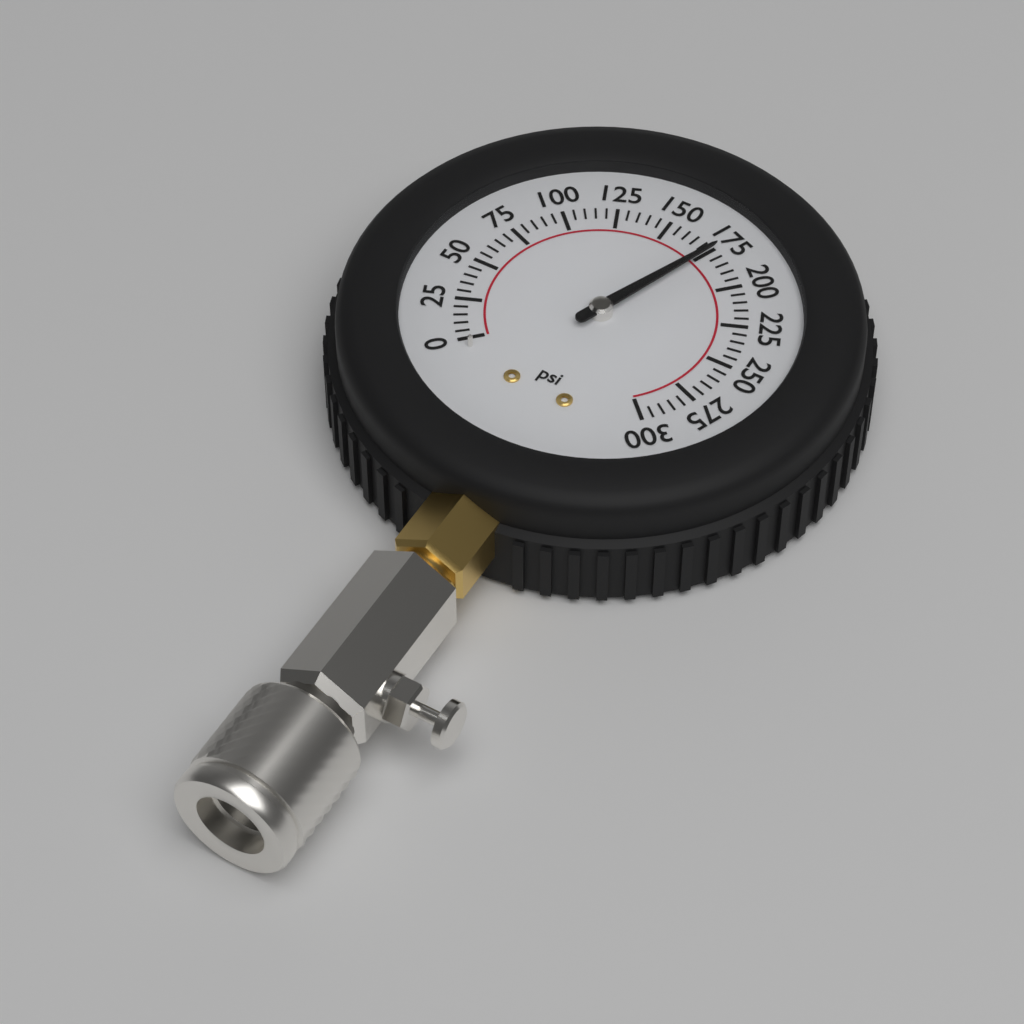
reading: 175 psi
